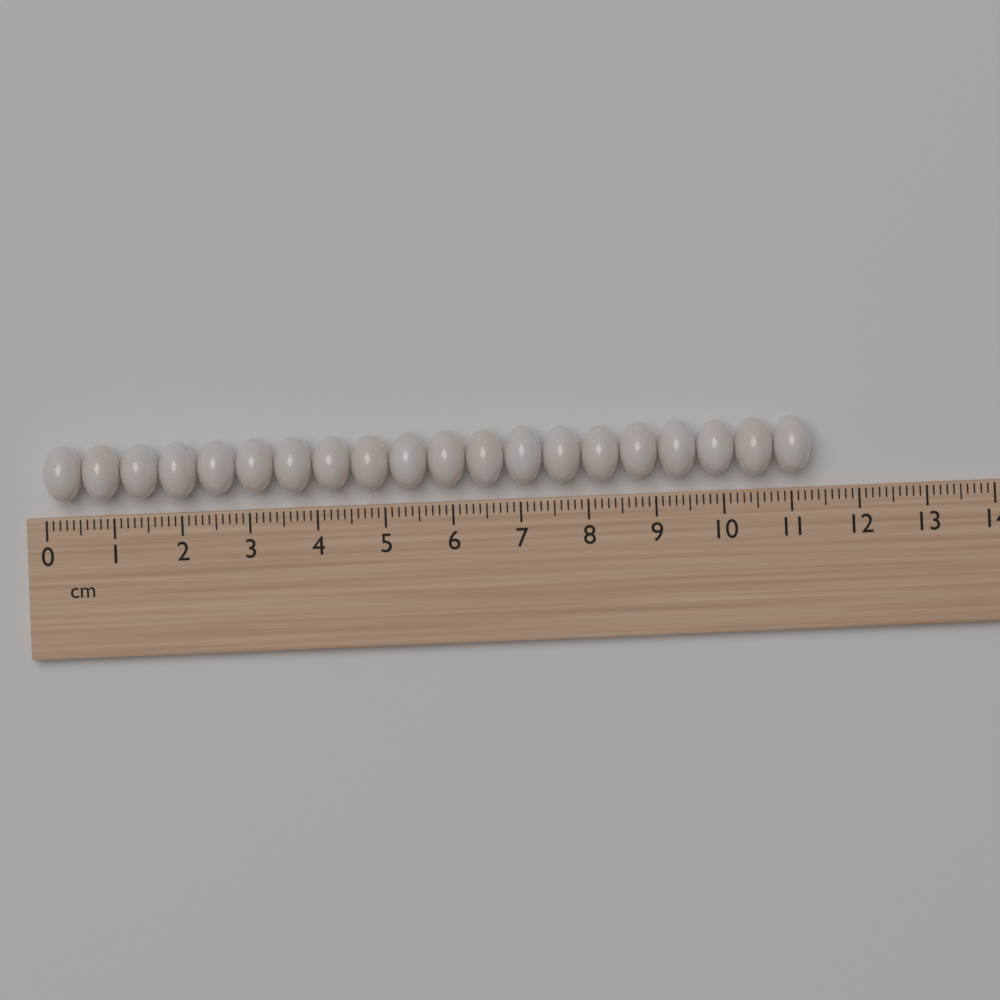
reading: 11.3 cm
